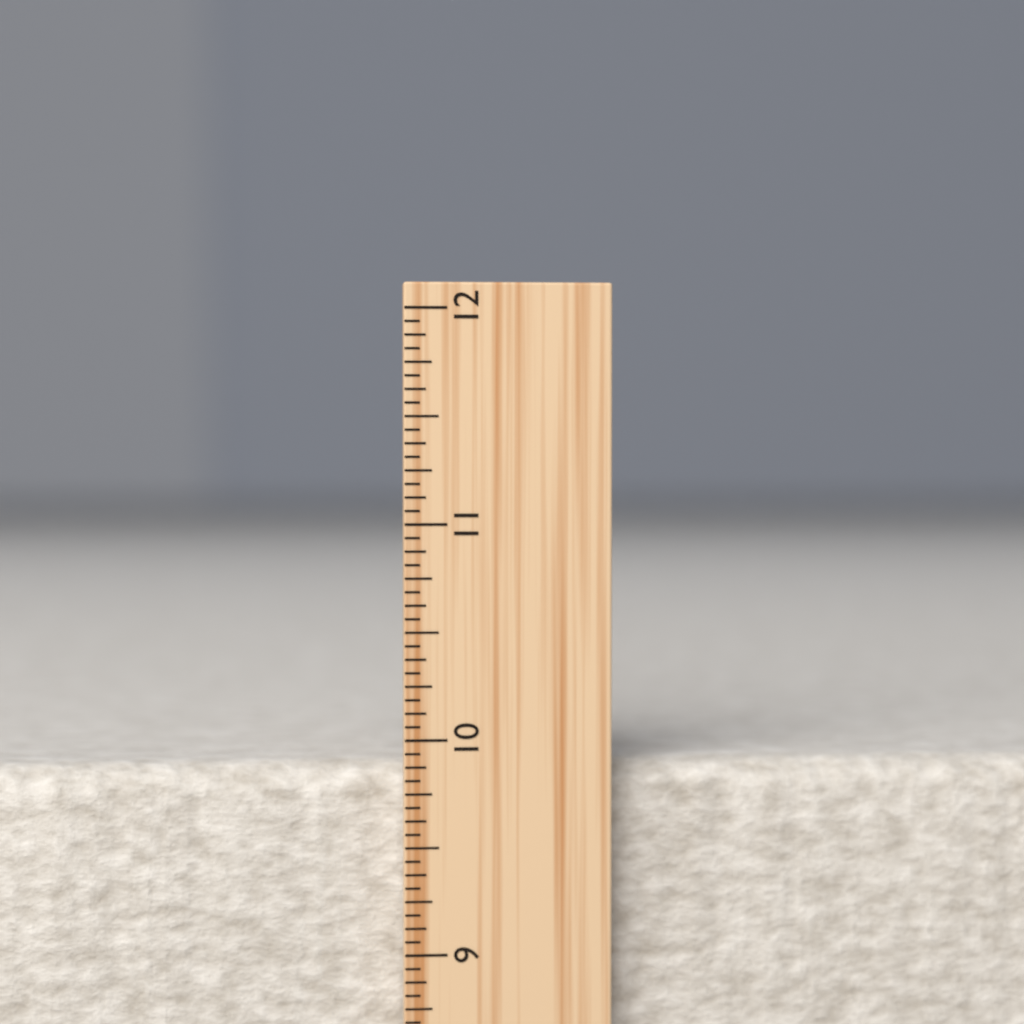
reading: 9.8750 inch
